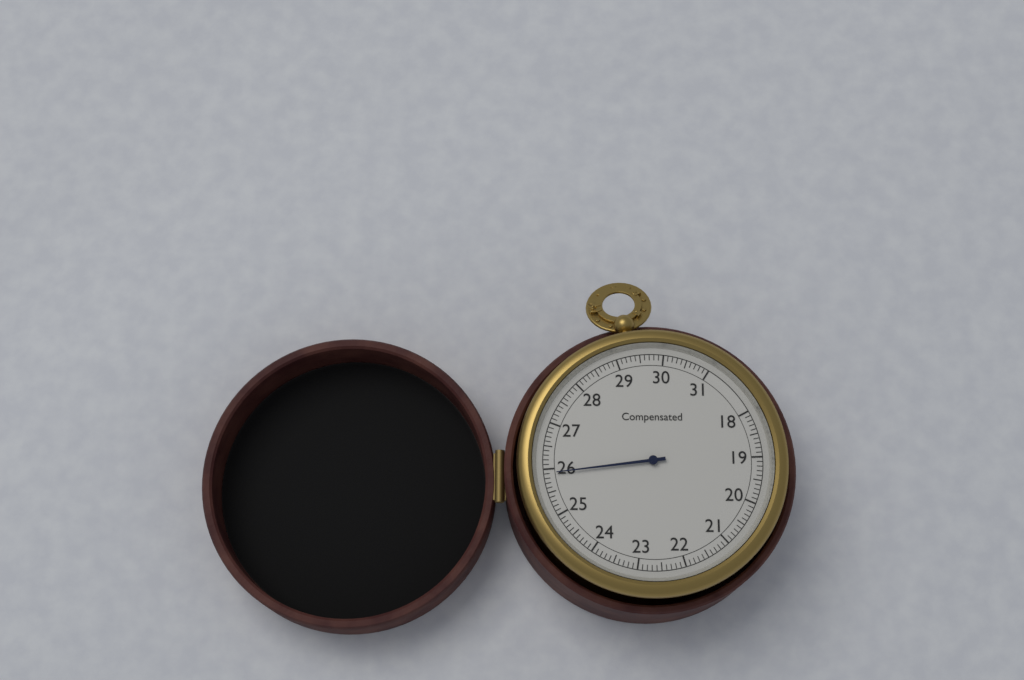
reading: 25.9 (no unit)
